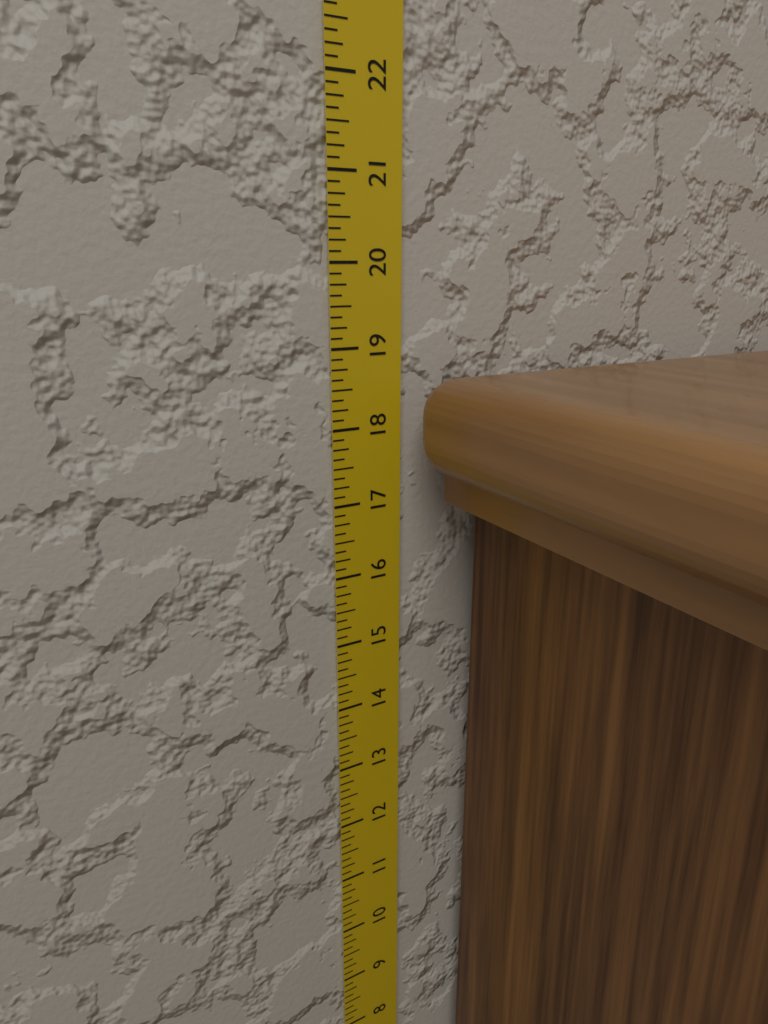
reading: 18.625 in
